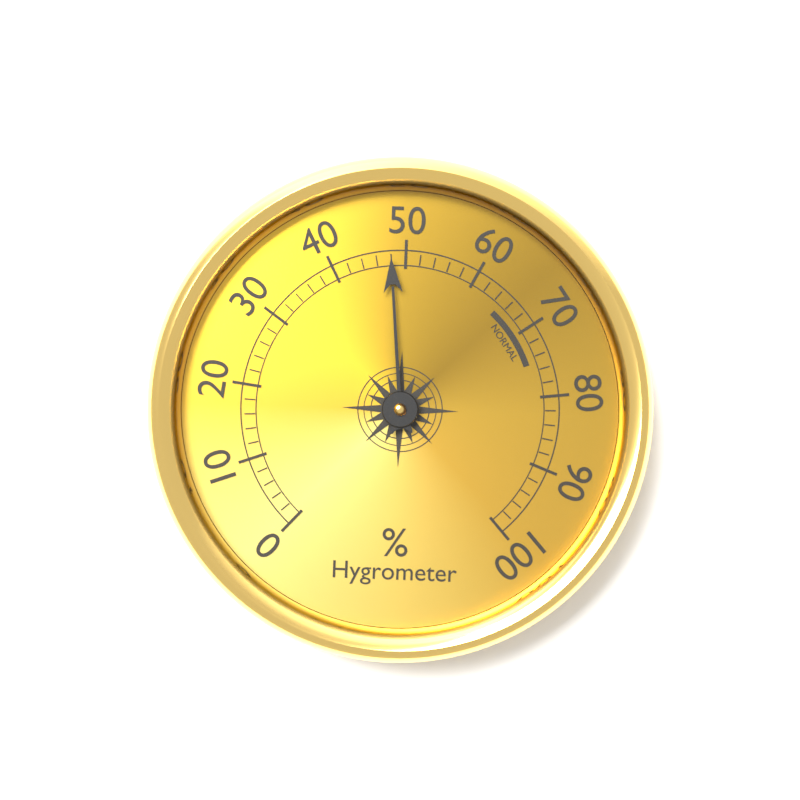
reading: 48 %
